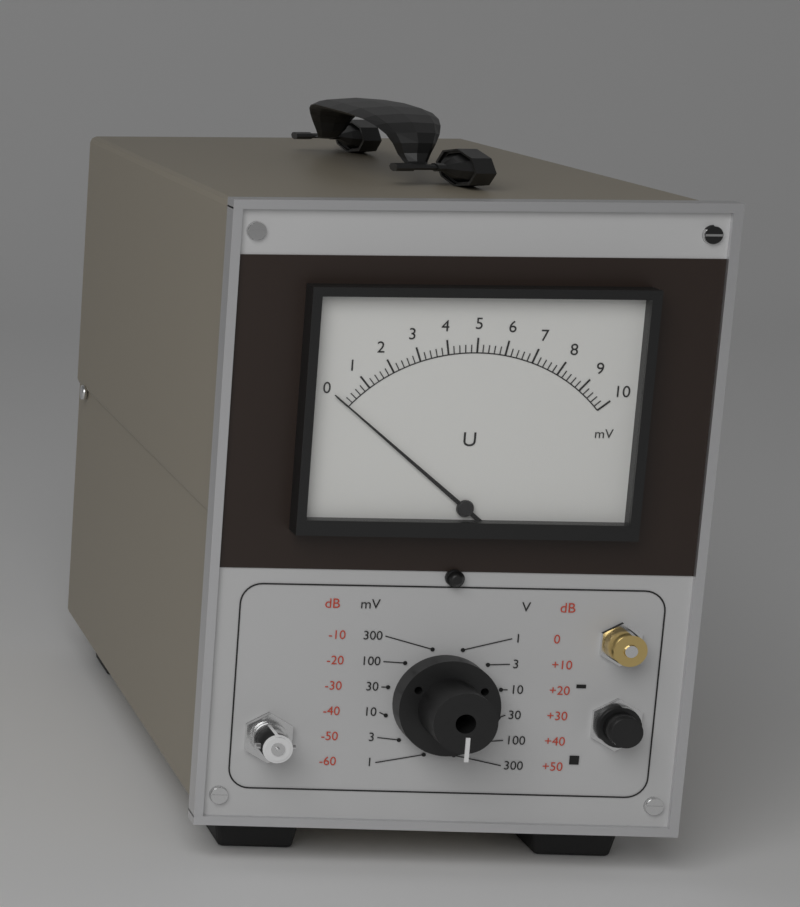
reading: 0.0 mV
